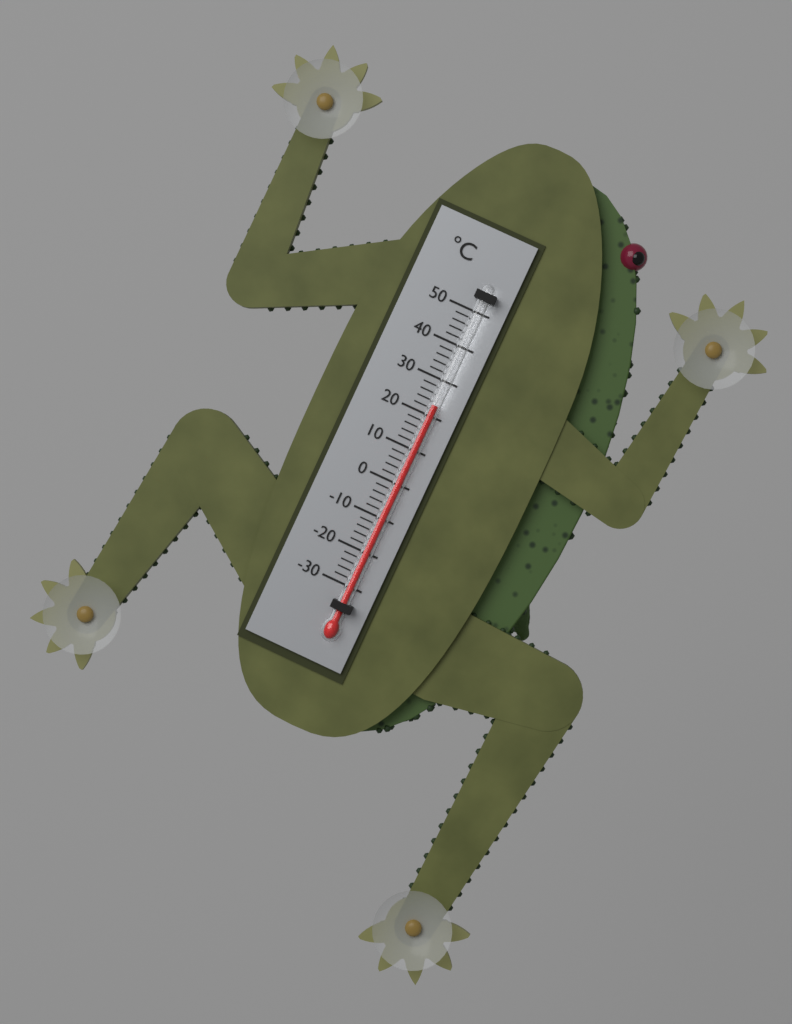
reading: 23 °C
